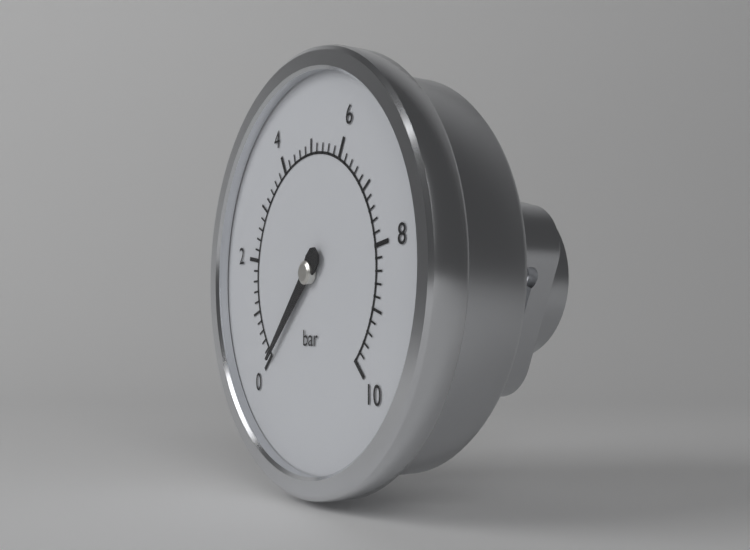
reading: 0.0 bar
